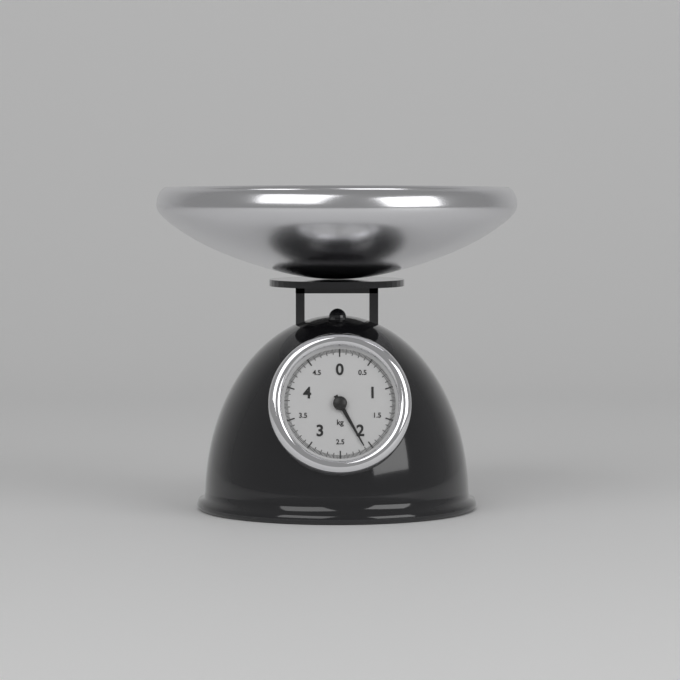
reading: 2.10 kg
